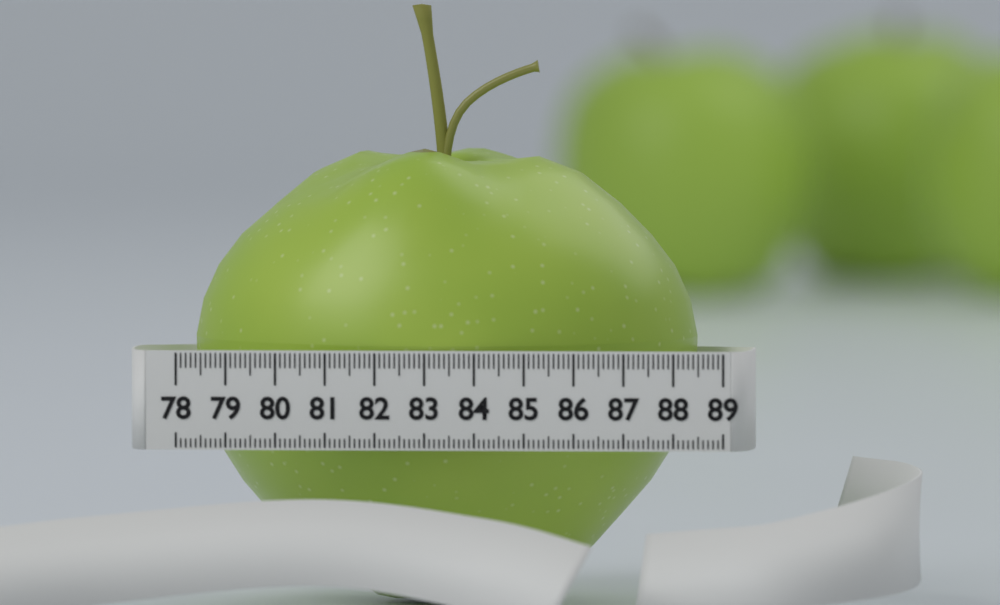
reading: 88.3 (no unit)
